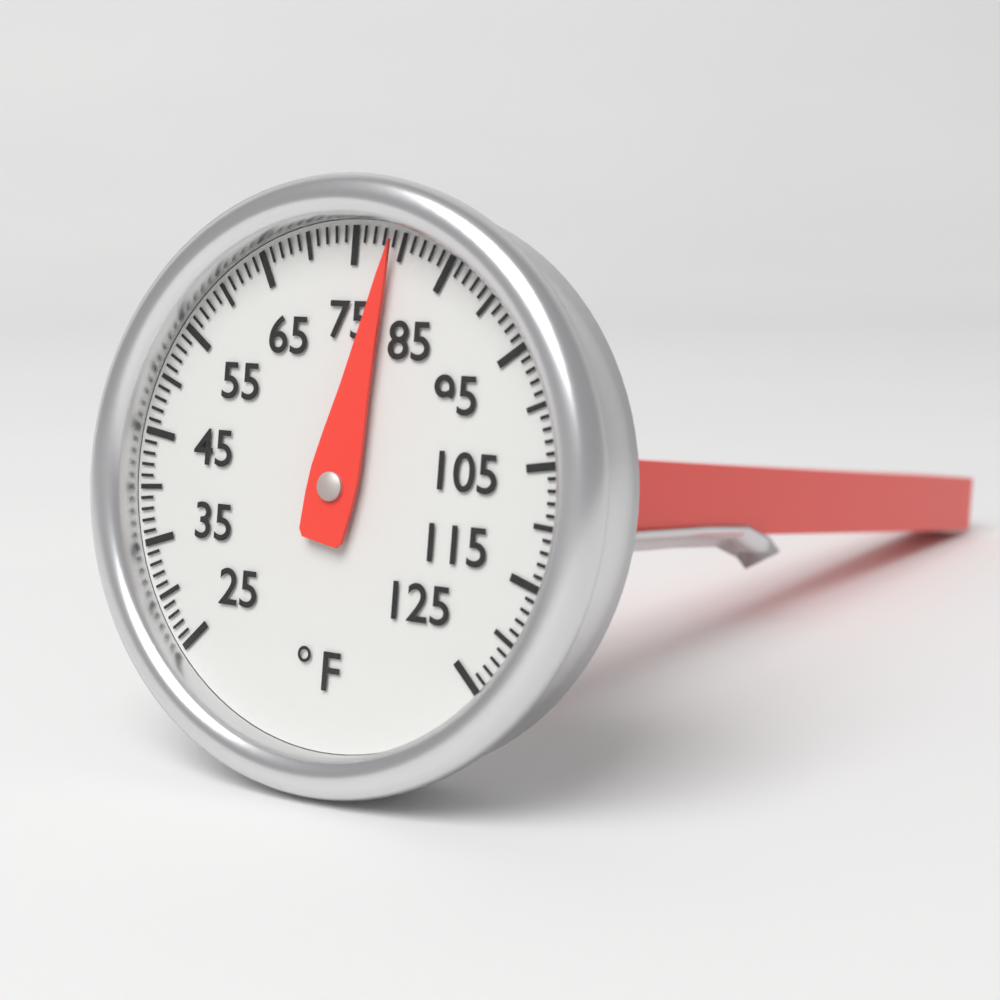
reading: 79 °F
